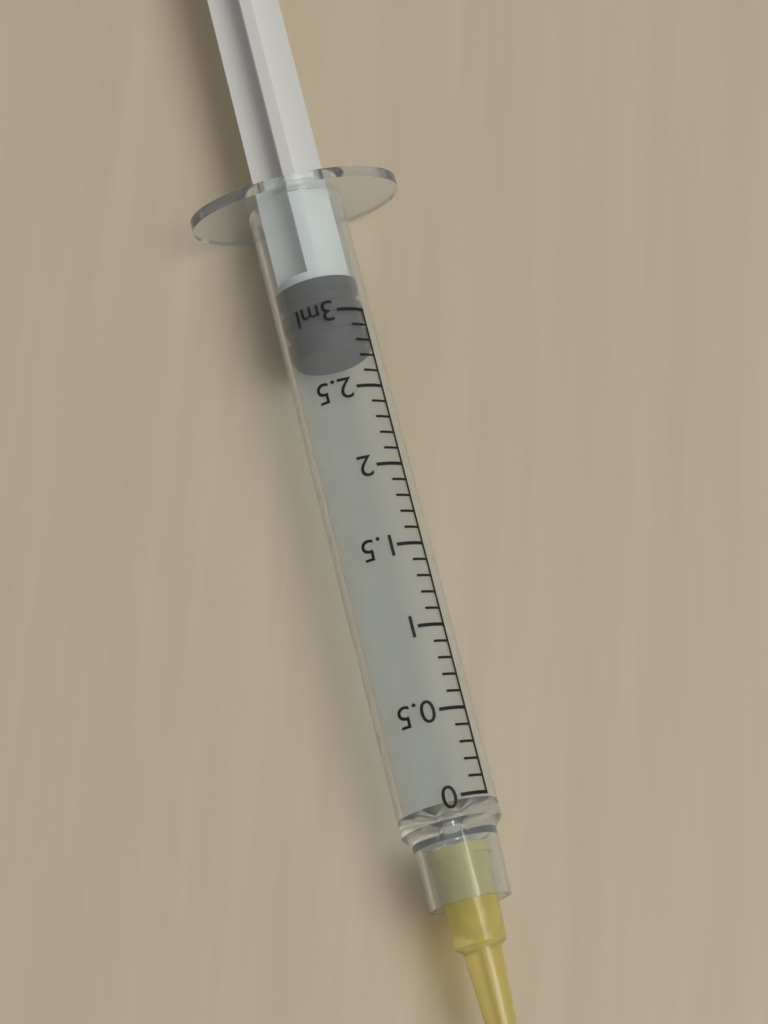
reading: 2.8 ml
